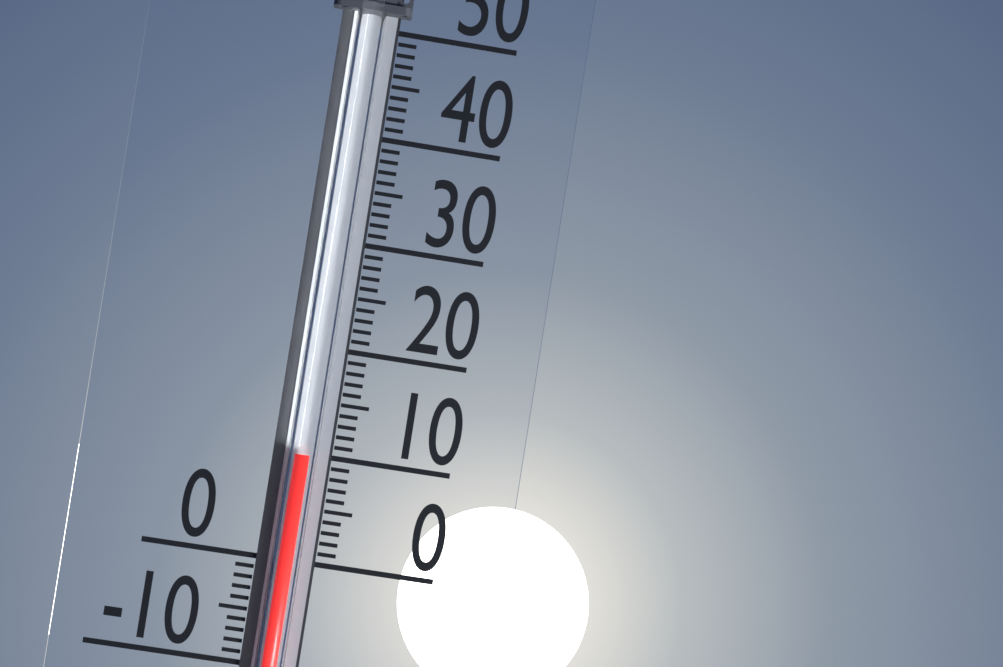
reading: 10 (no unit)
